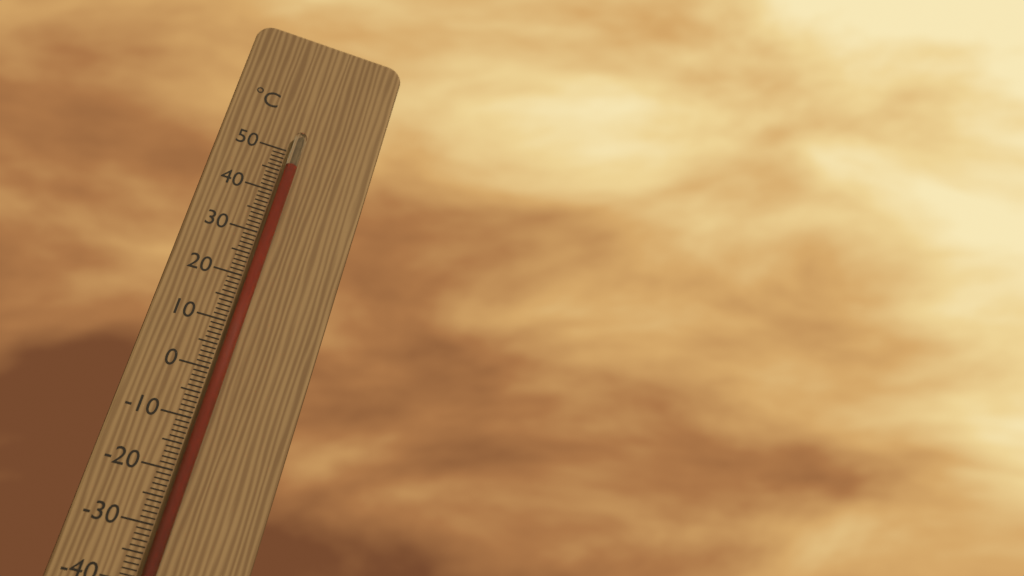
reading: 46 °C
